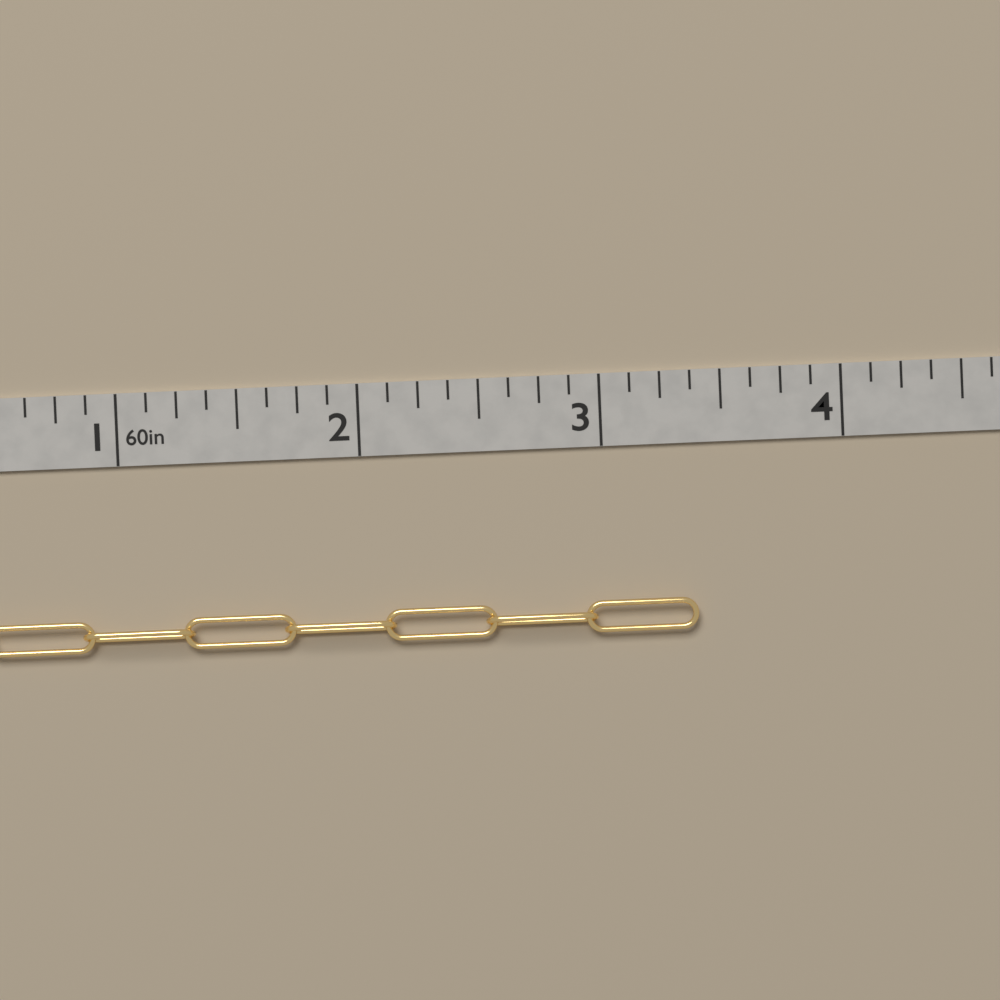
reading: 3.375 in
